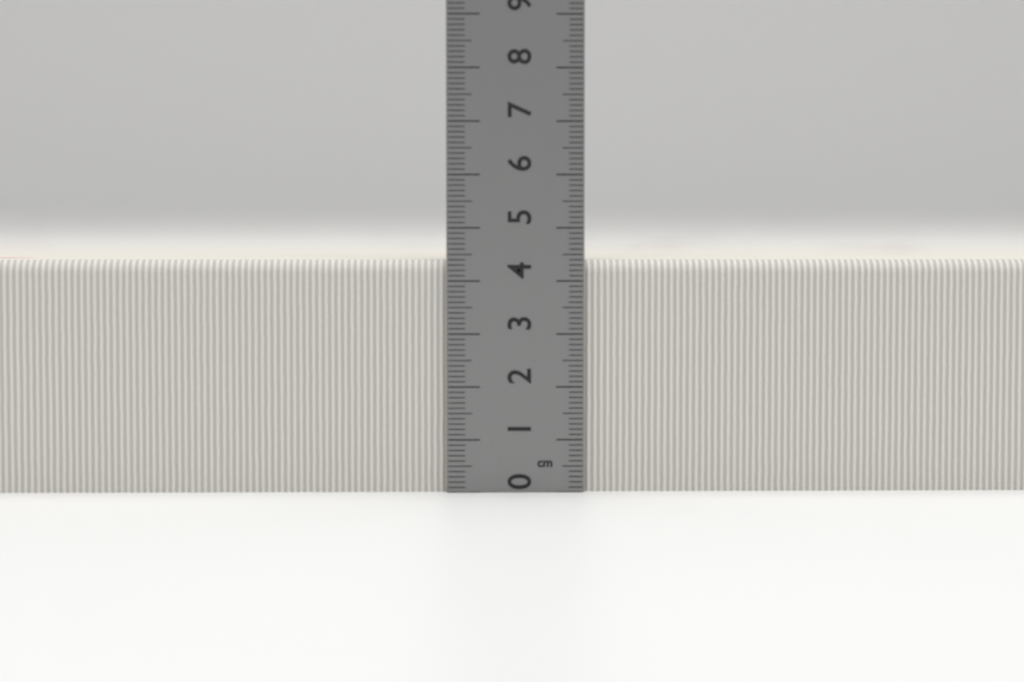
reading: 4.4 cm
